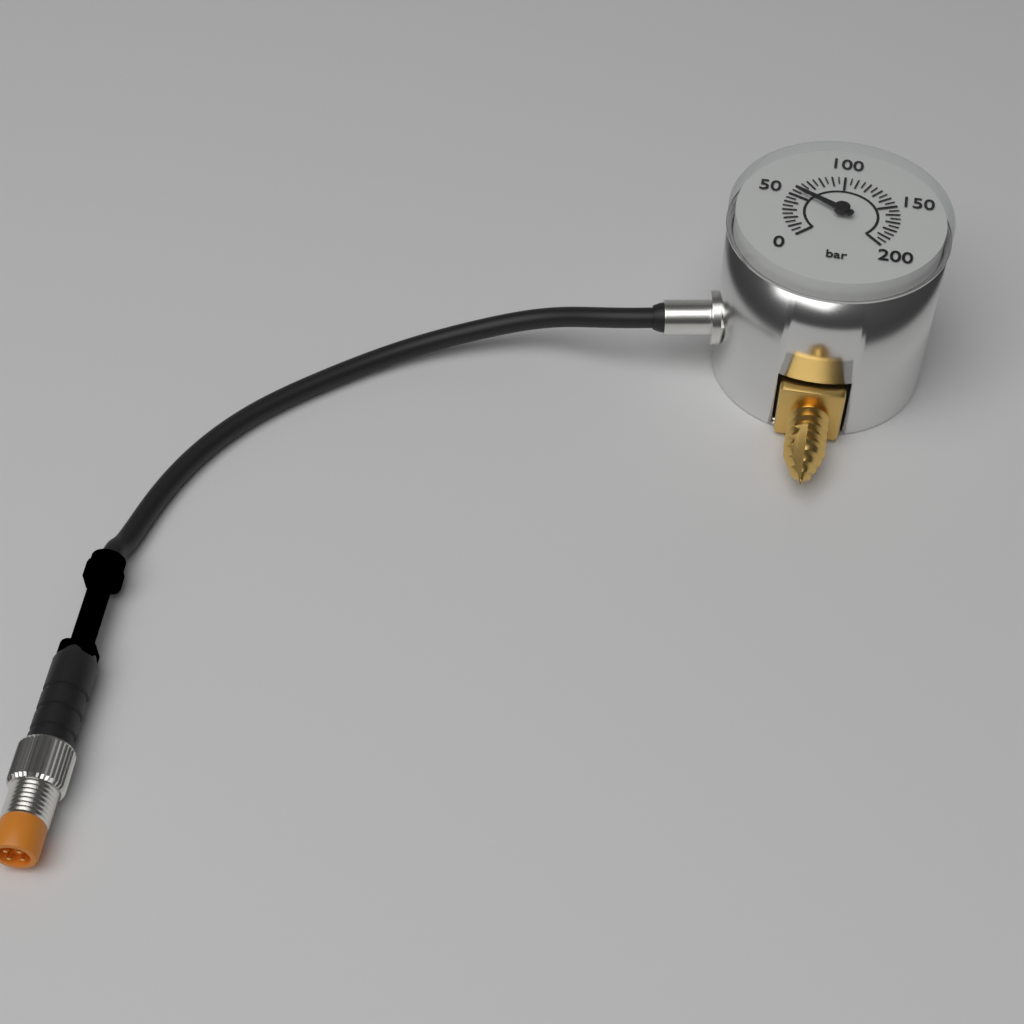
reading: 55 bar
